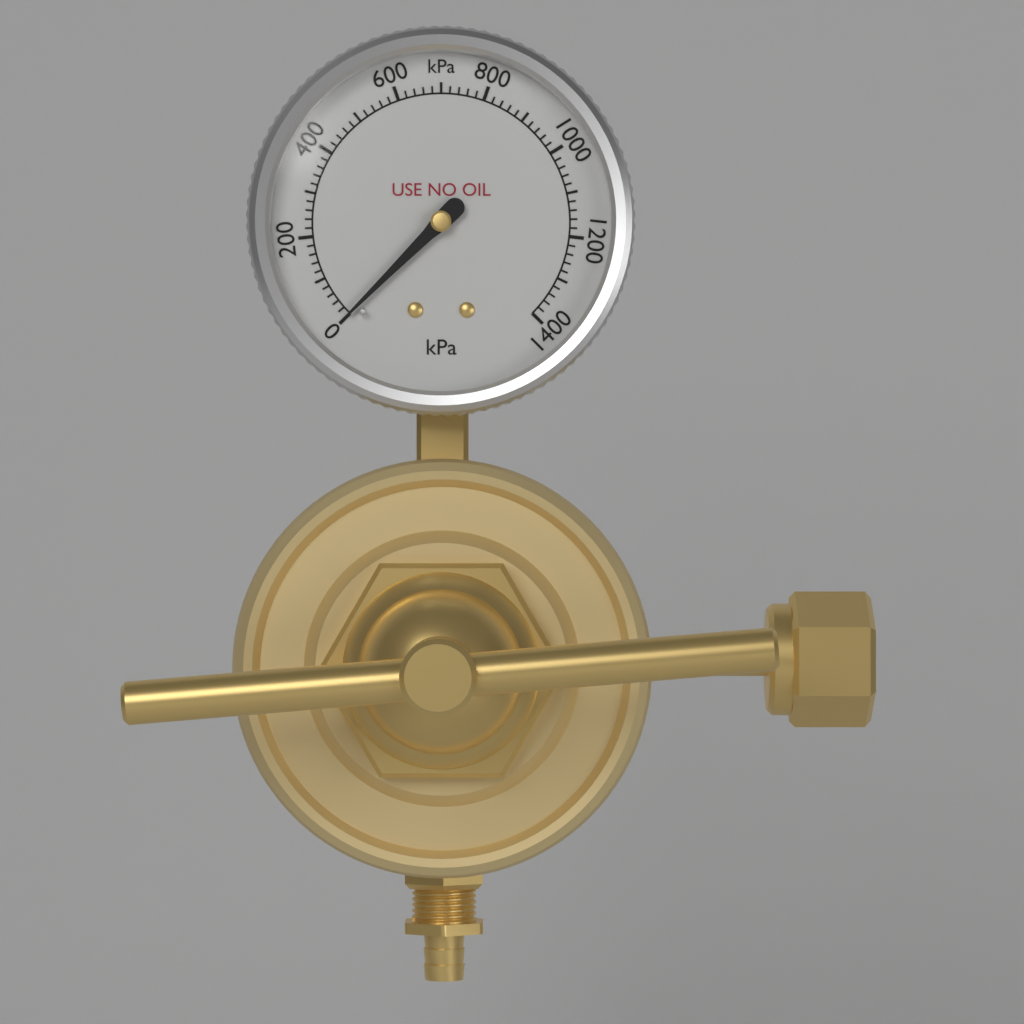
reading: 0 kPa
